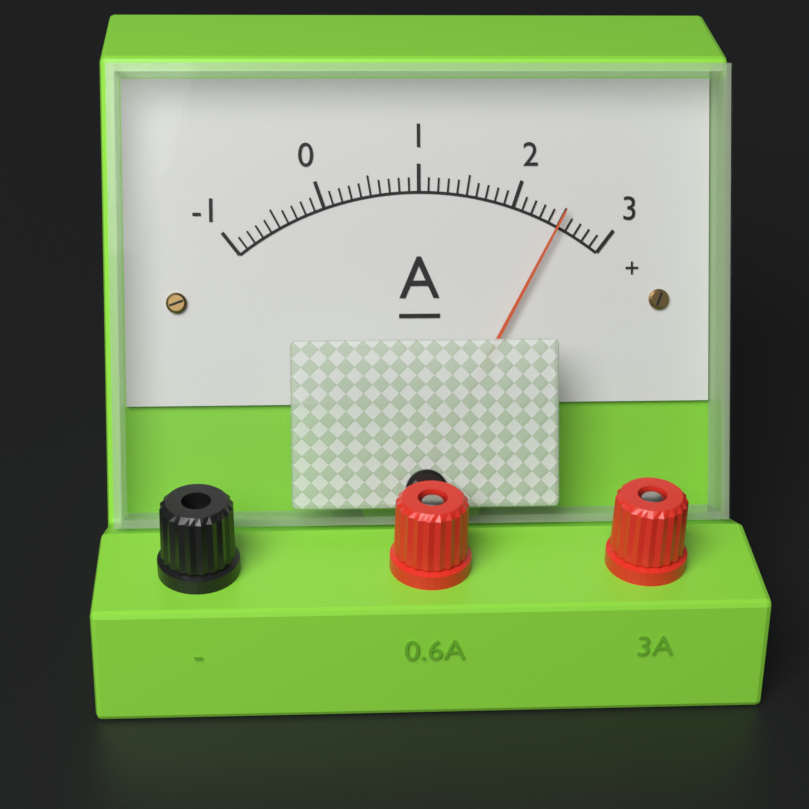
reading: 2.5 A
